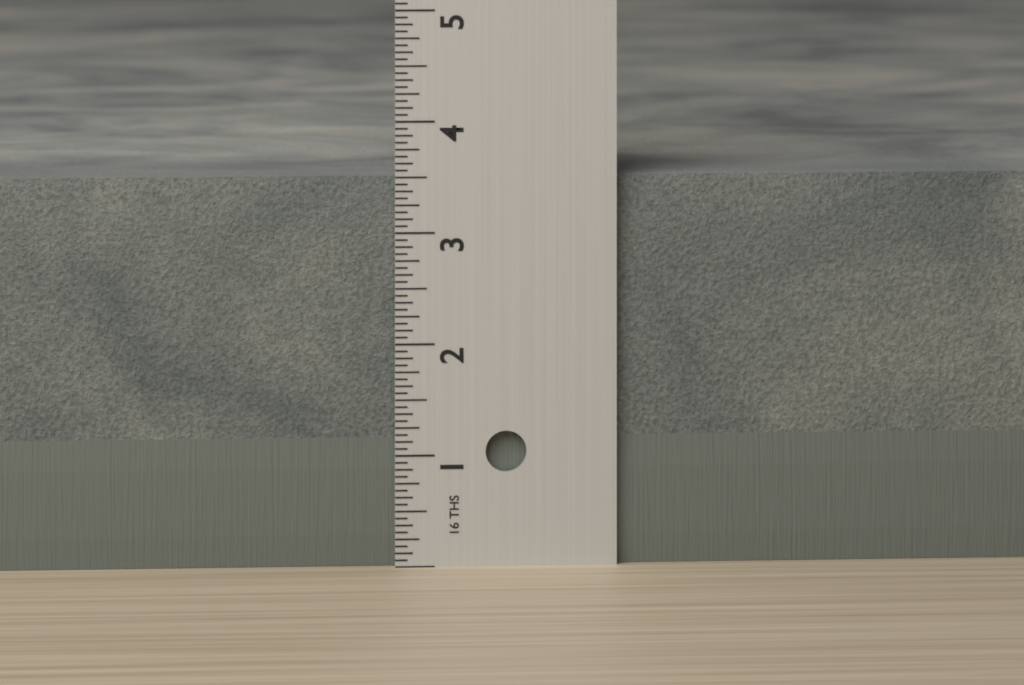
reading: 3.5000 in
